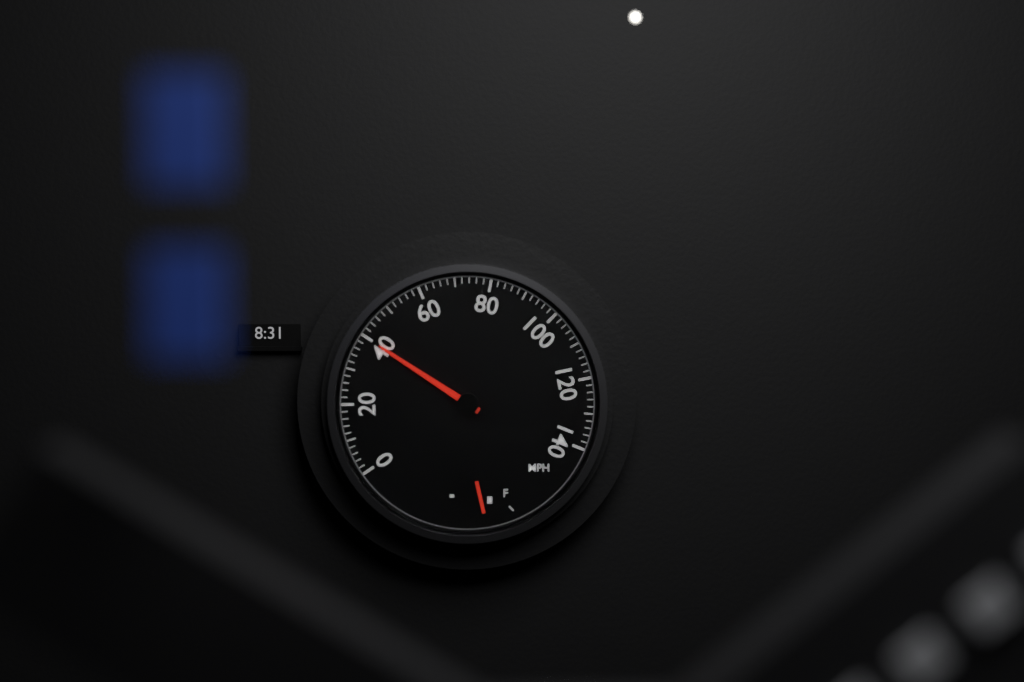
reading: 40 mph
